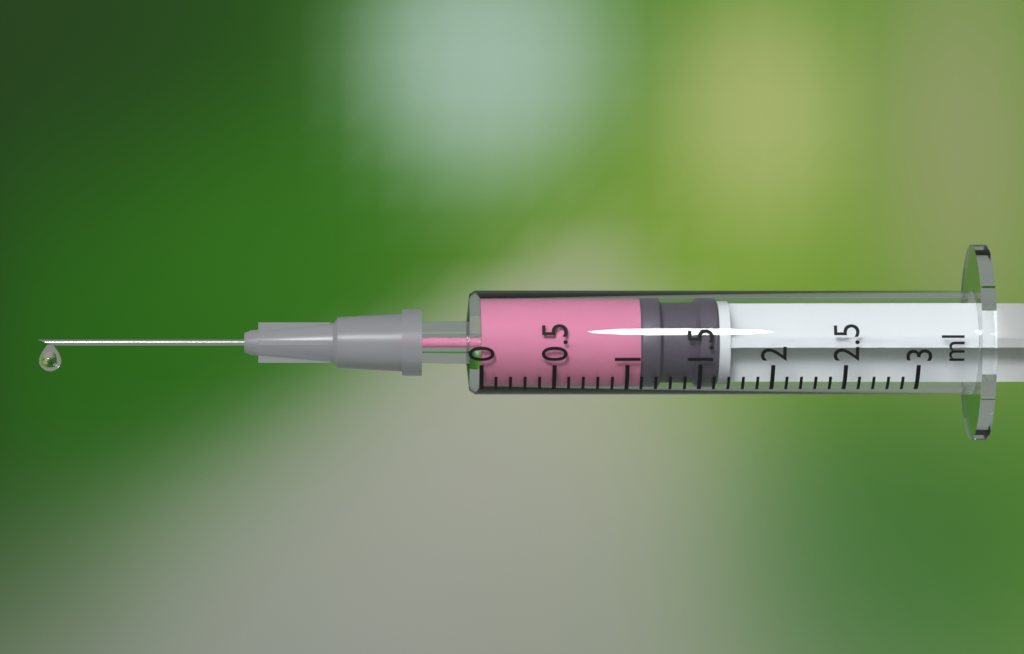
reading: 1.1 ml
